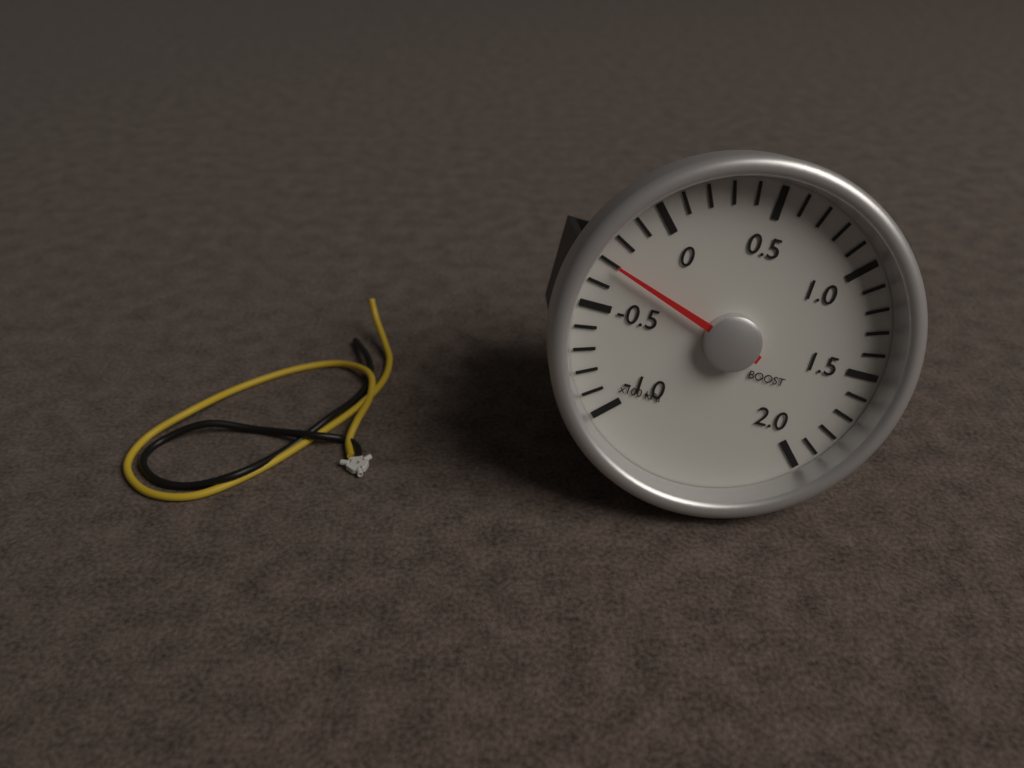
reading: -30 kPa
